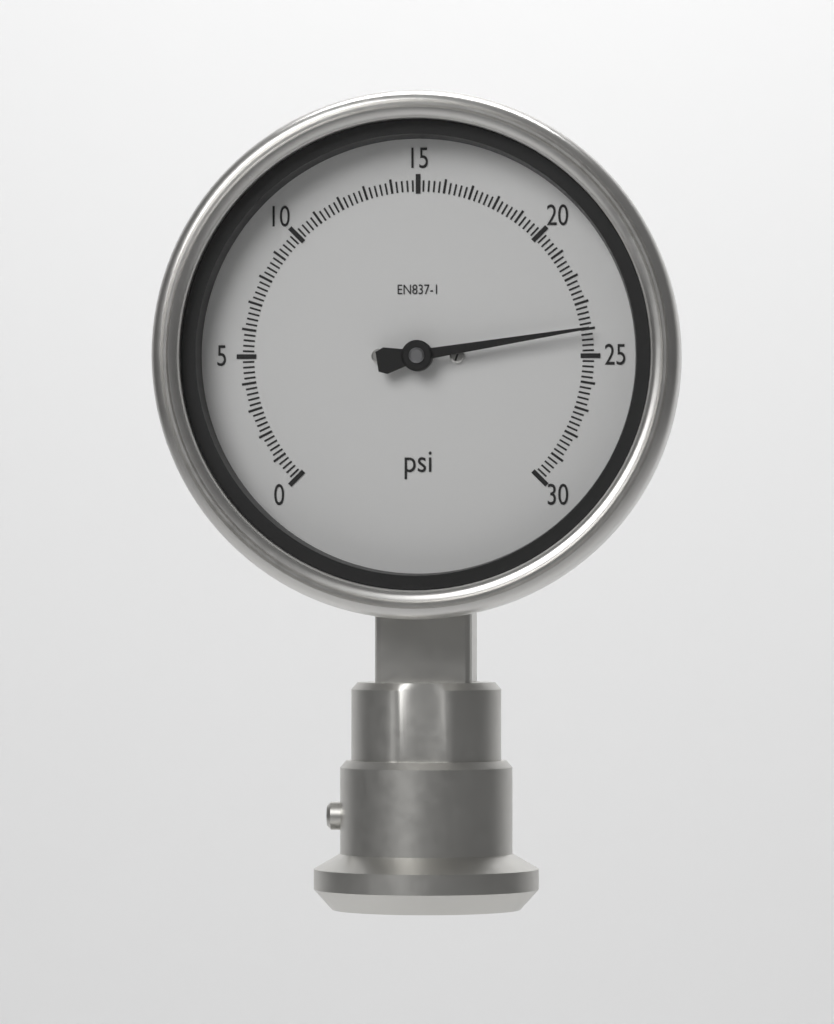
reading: 24.0 psi
